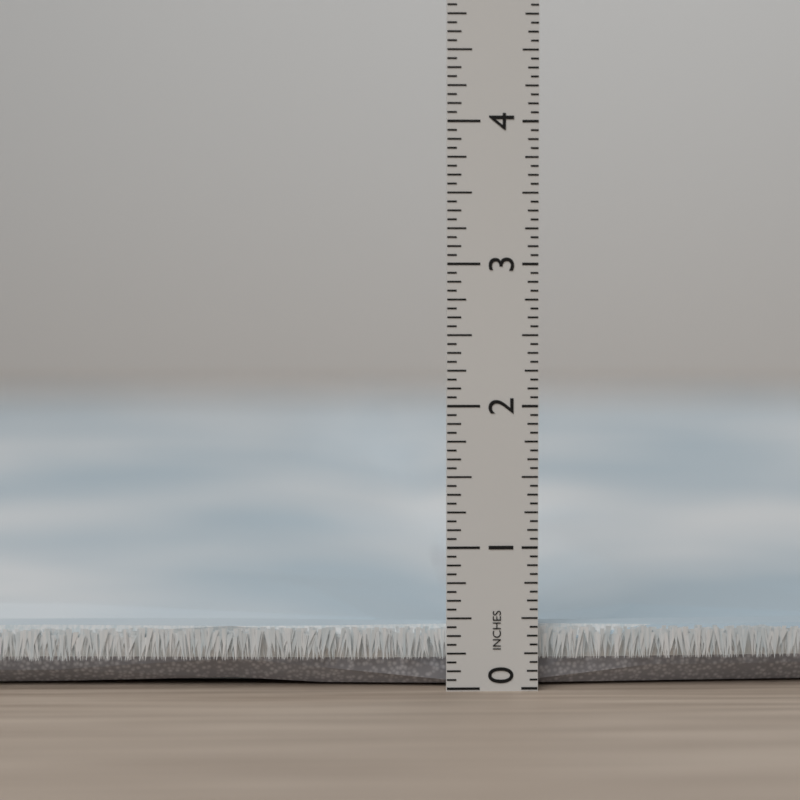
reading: 0.4375 in
